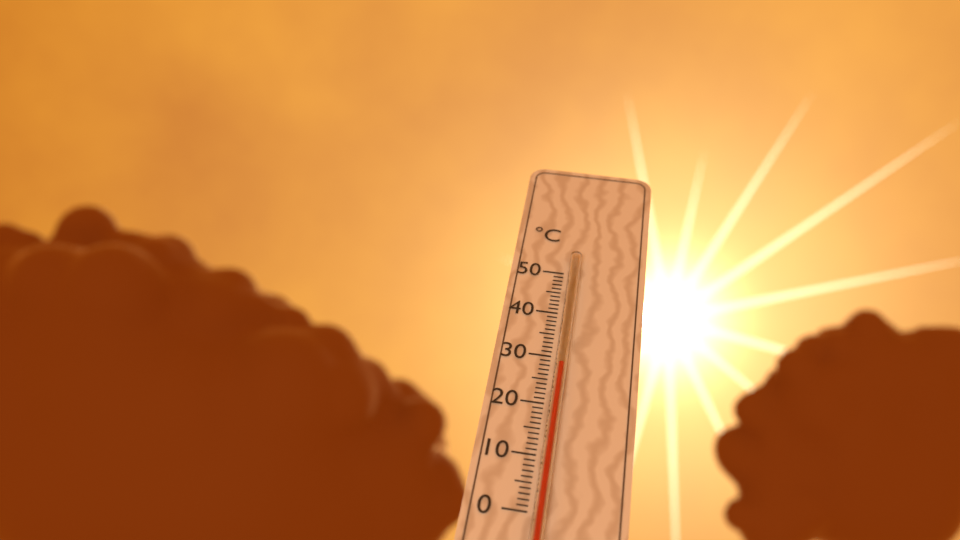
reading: 28 °C
